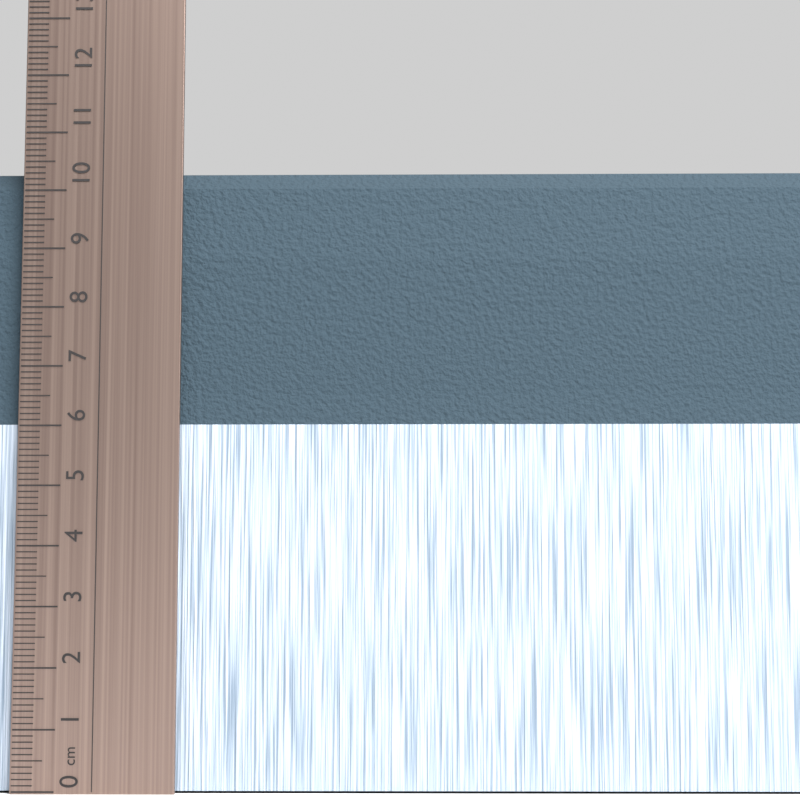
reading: 10.4 cm
